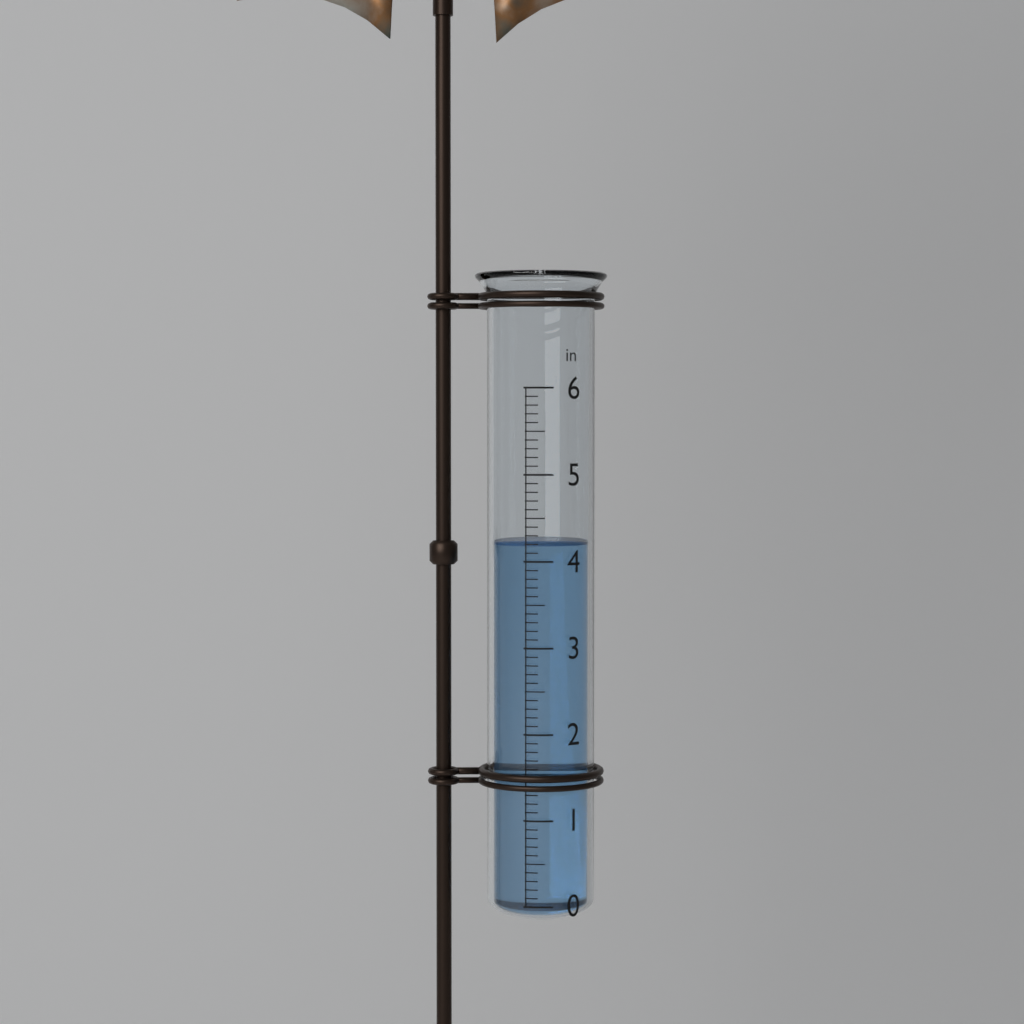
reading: 4.2 in
